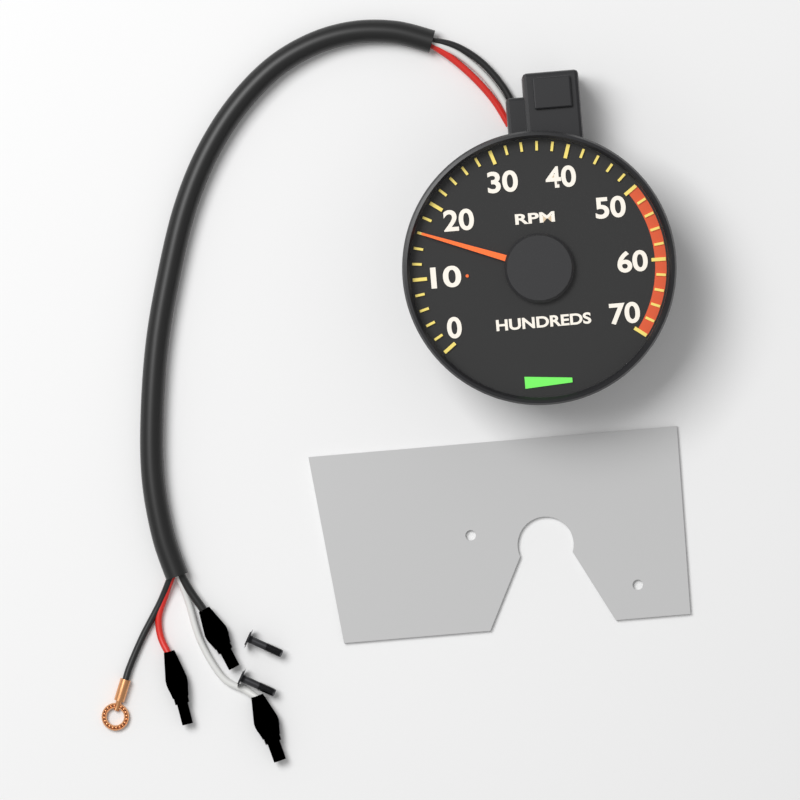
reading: 1600 RPM
